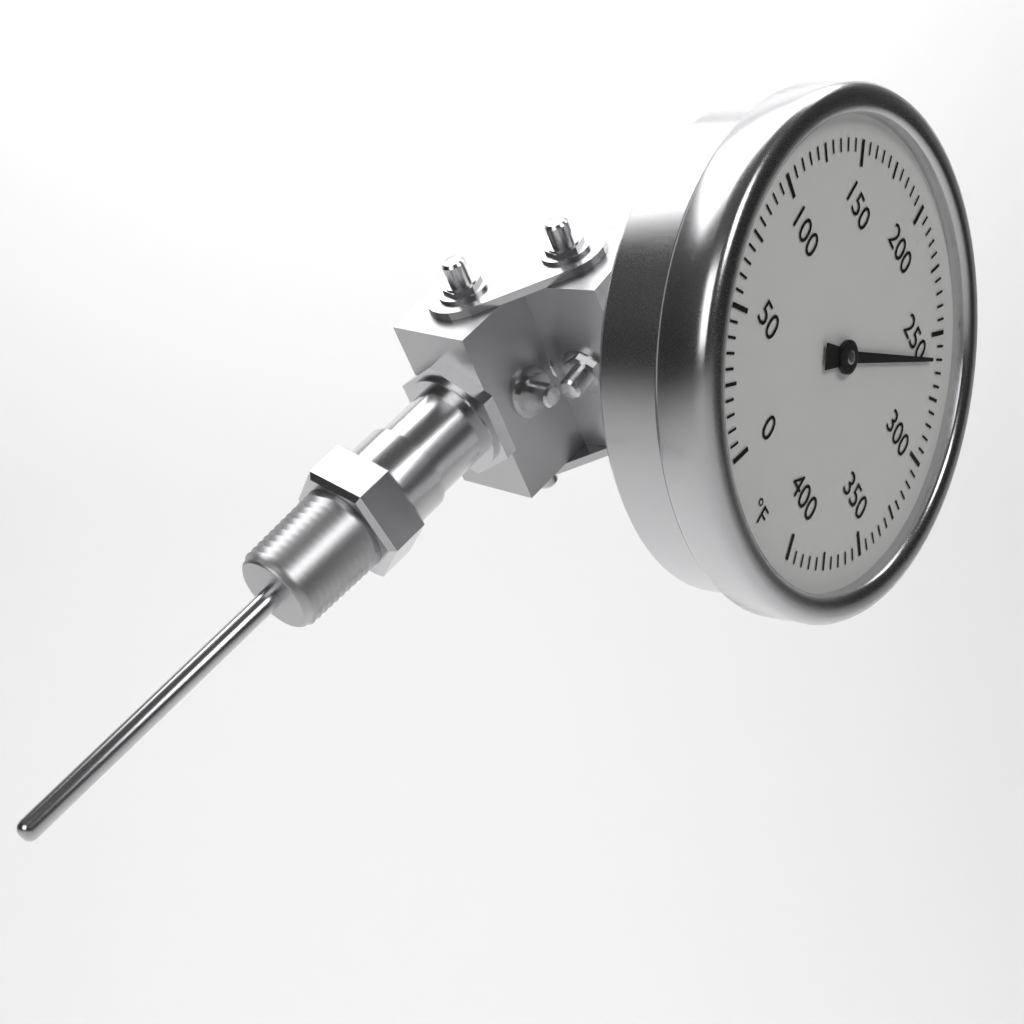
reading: 260 °F
